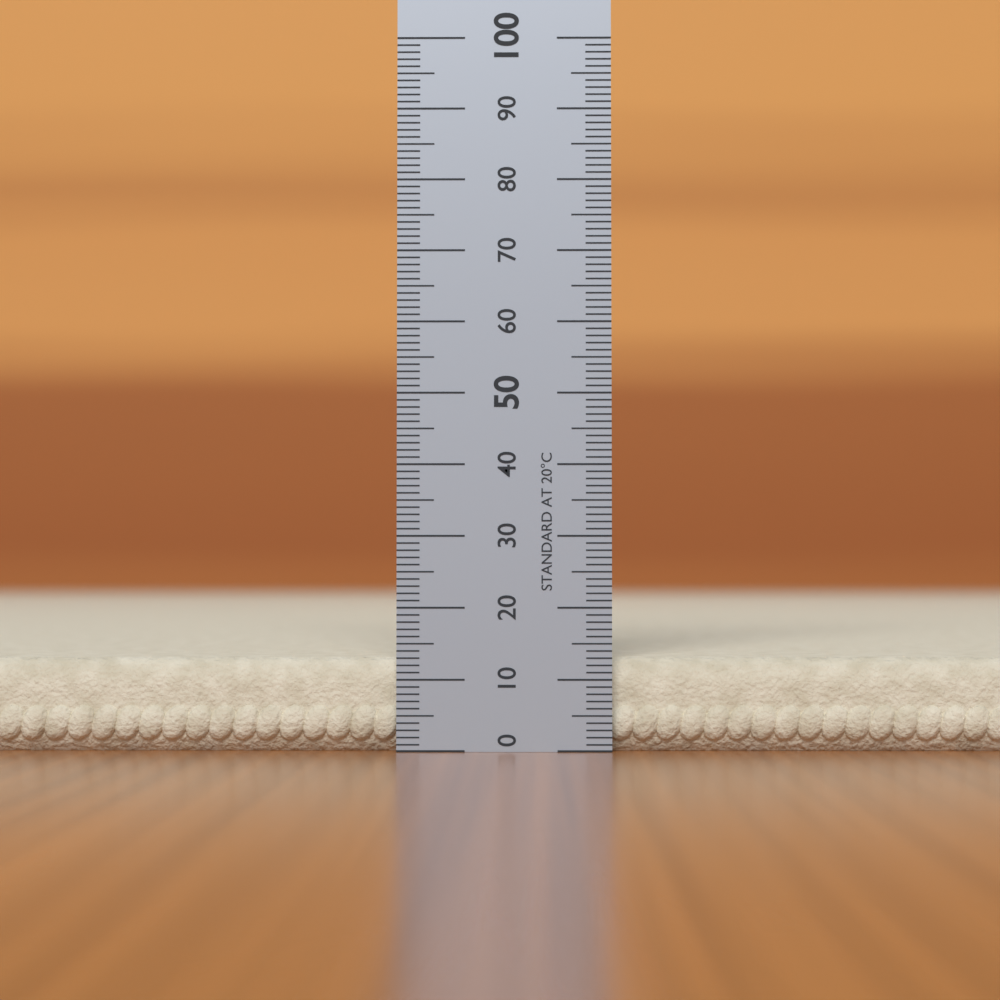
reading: 13 (no unit)
